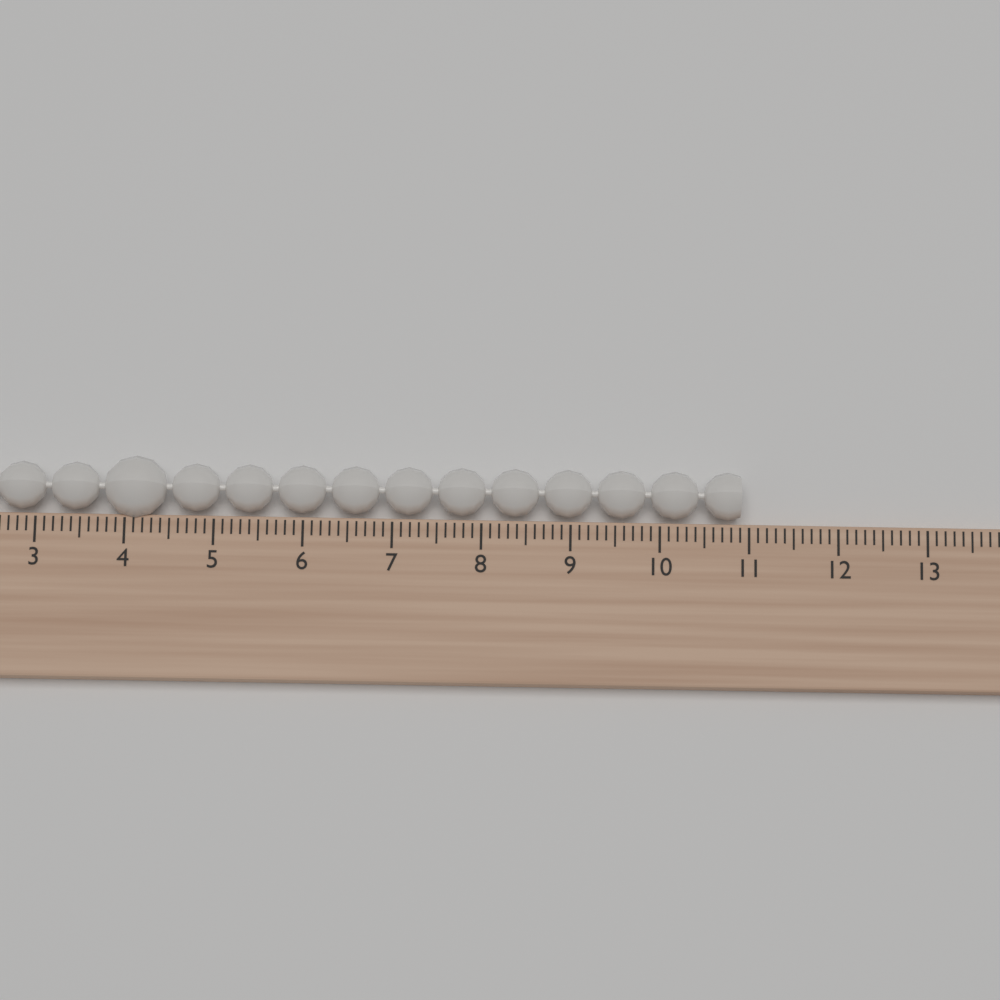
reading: 10.9 (no unit)
